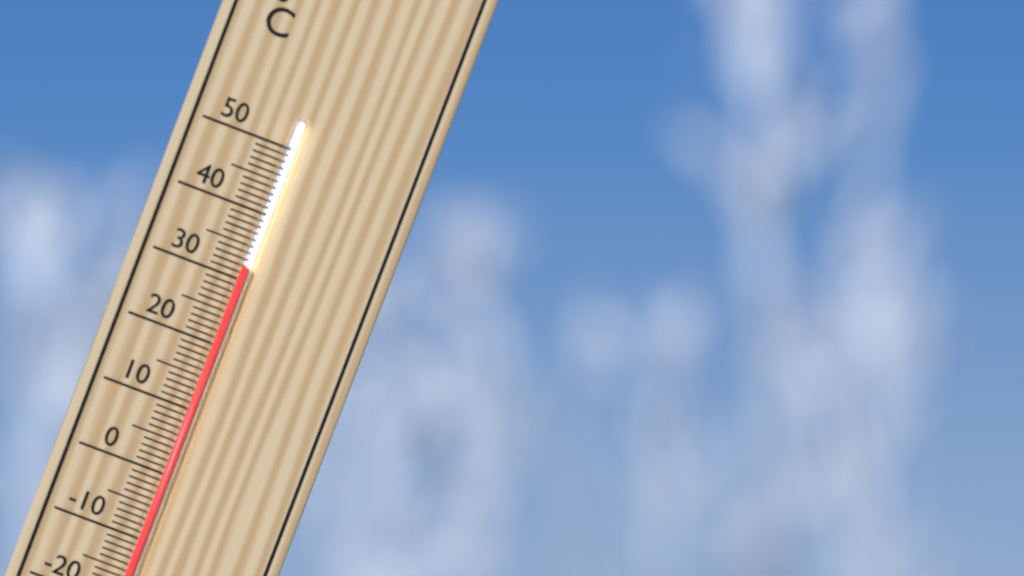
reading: 32 °C
